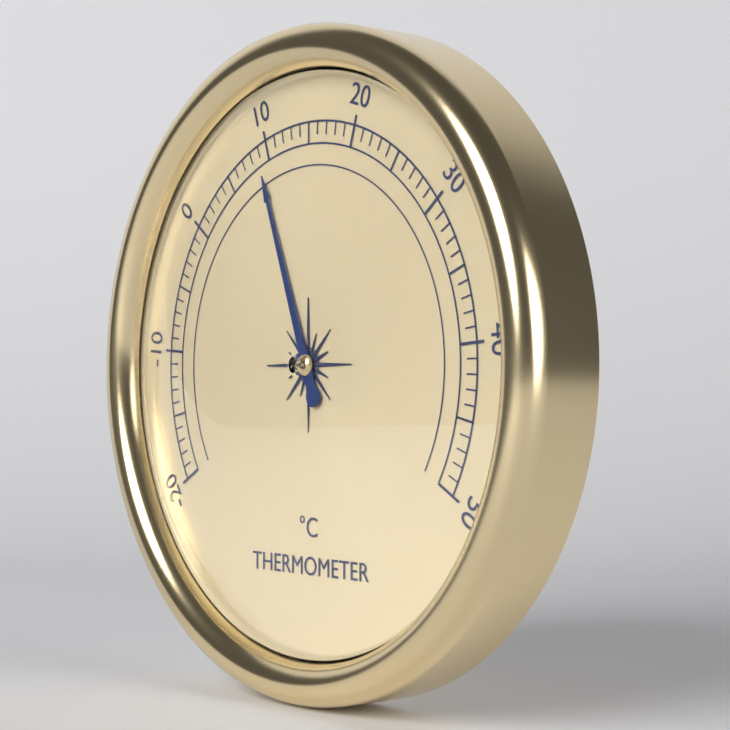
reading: 9 °C
